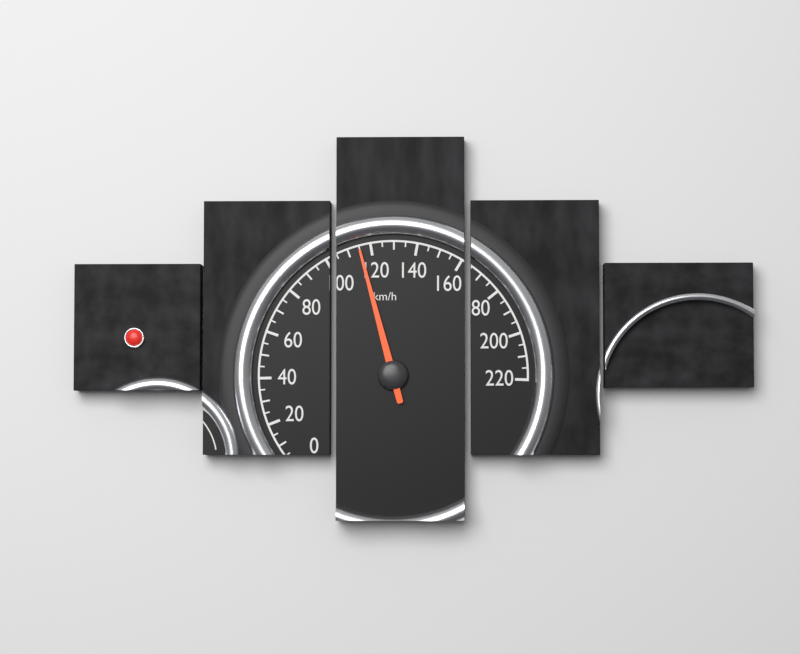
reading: 115 km/h
